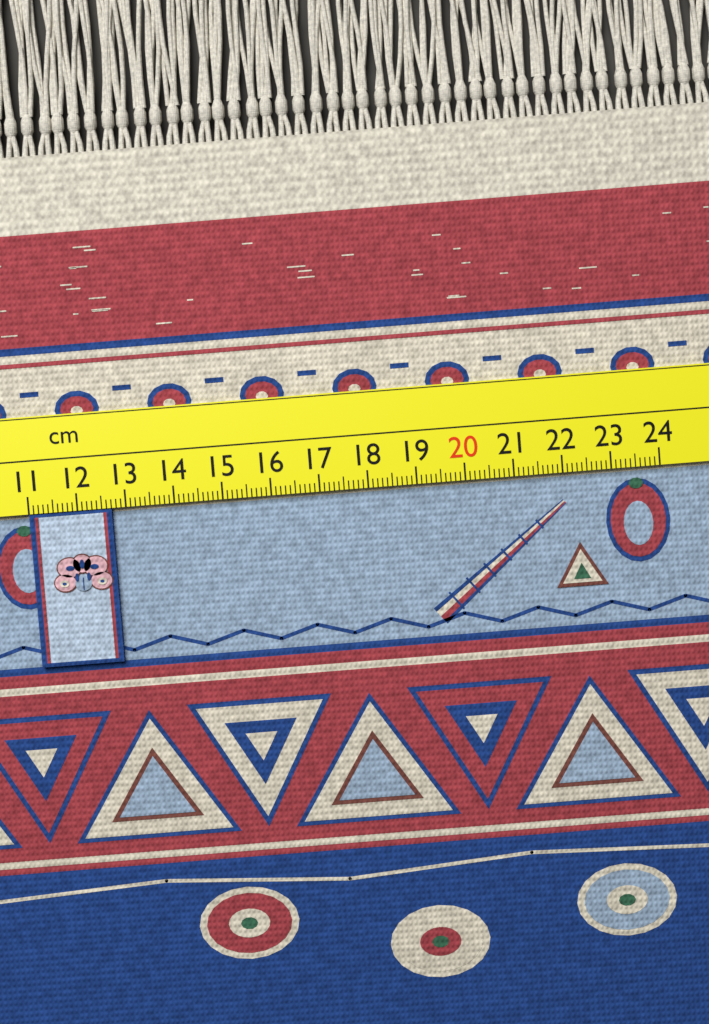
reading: 12.7 cm
